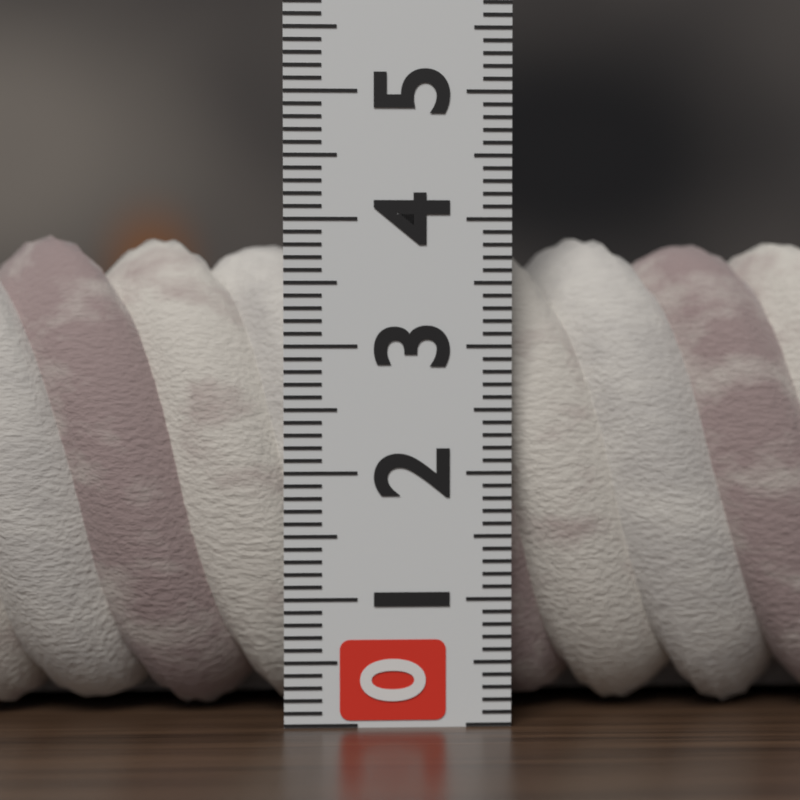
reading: 3.9 (no unit)
